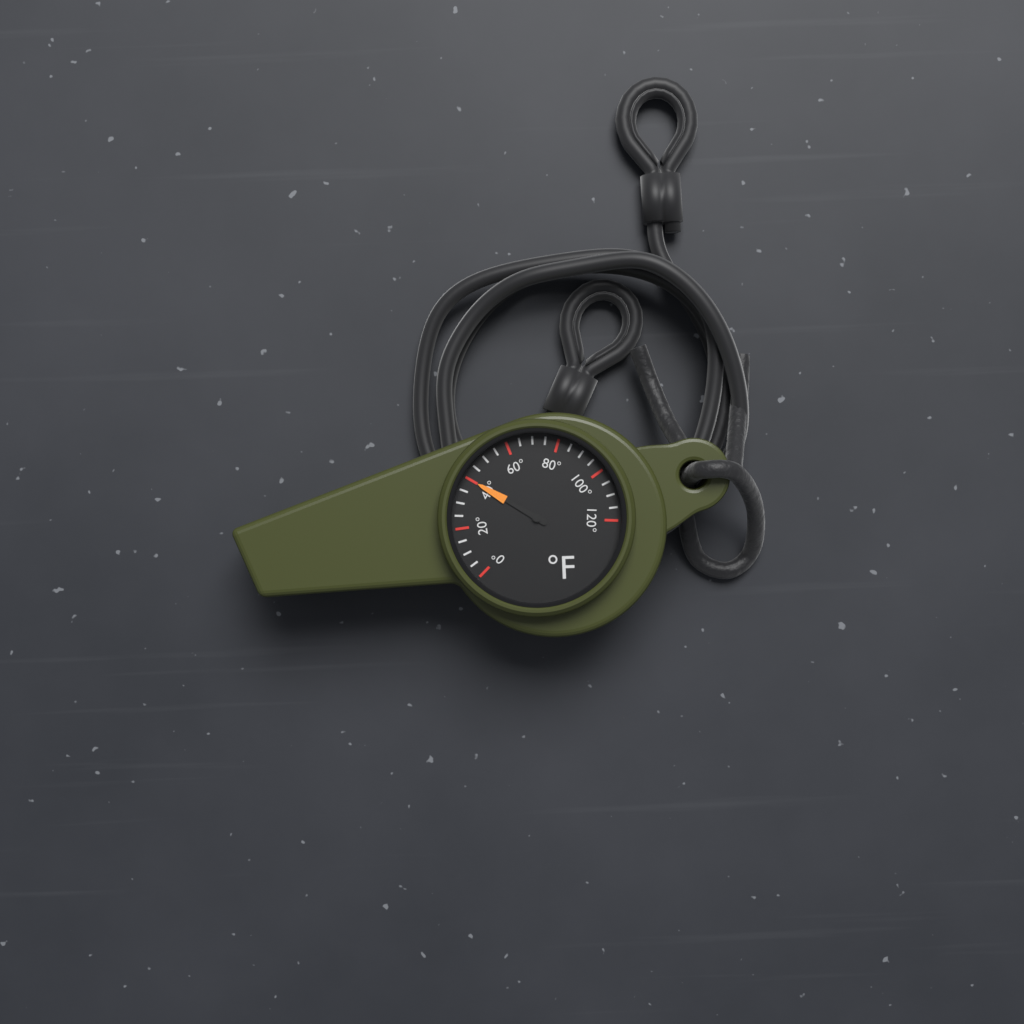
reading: 40 °F
